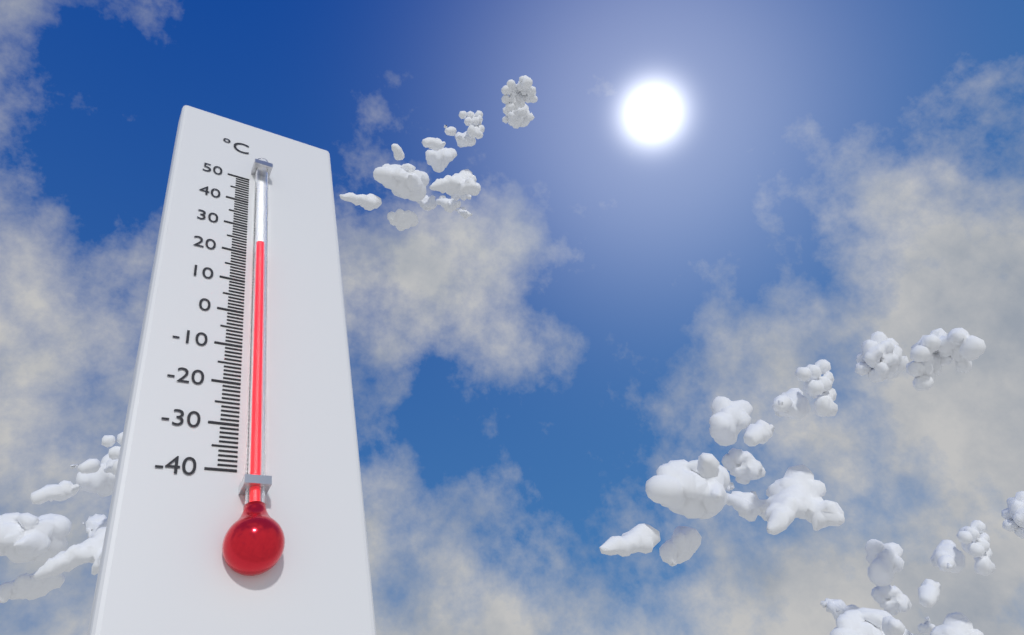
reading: 22 °C
